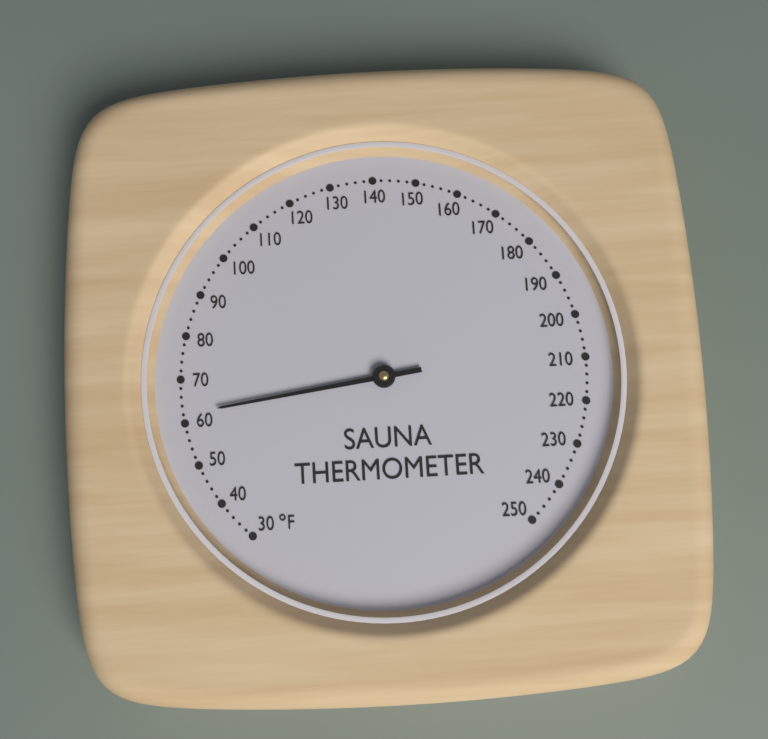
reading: 62 °F
